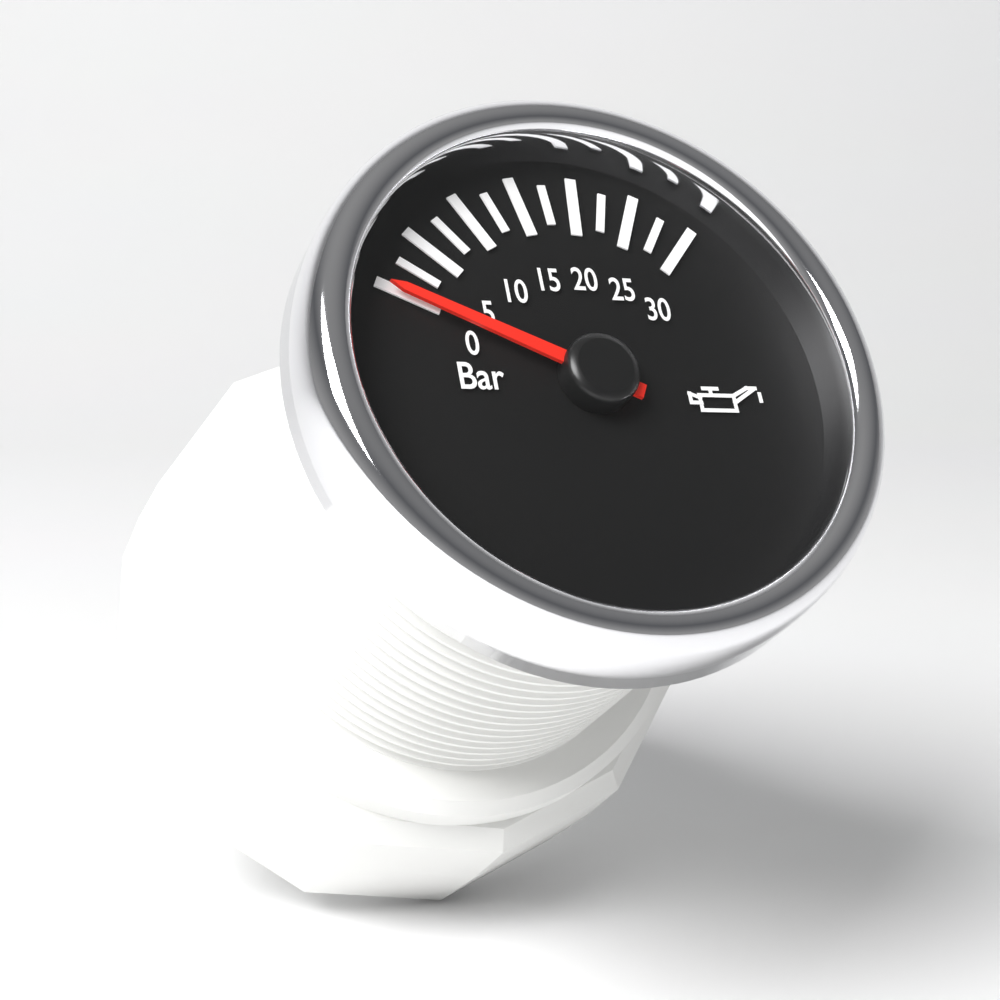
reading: 0.0 bar
